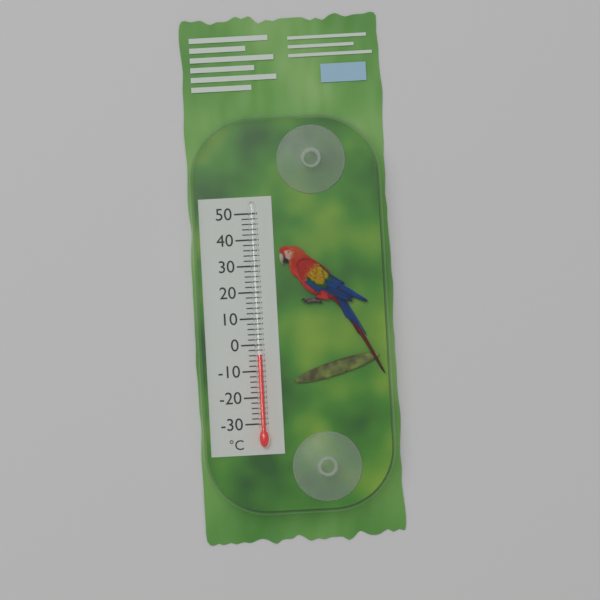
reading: -4 °C
